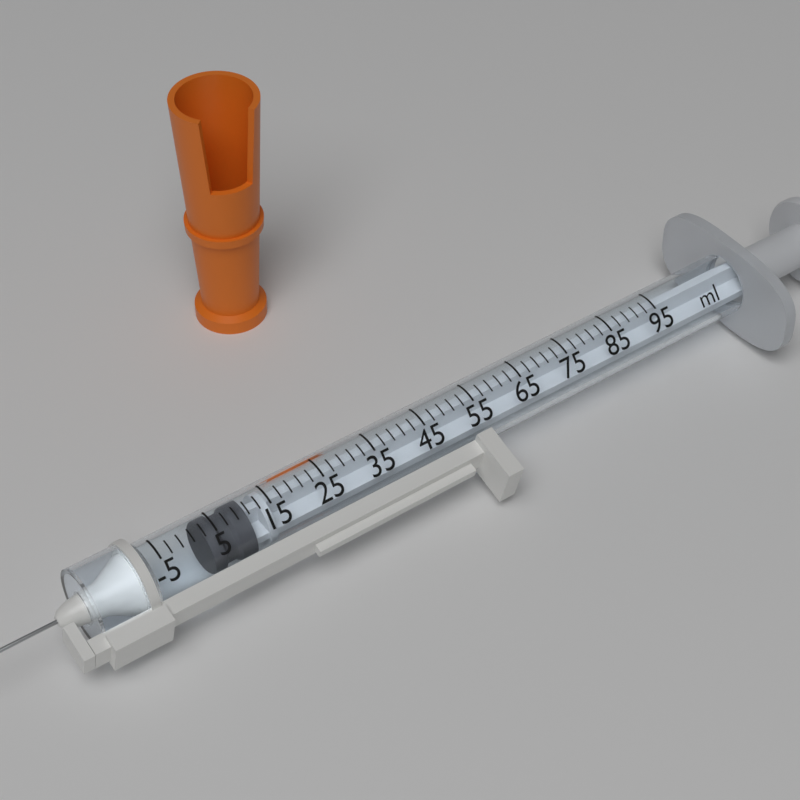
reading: 3 ml
